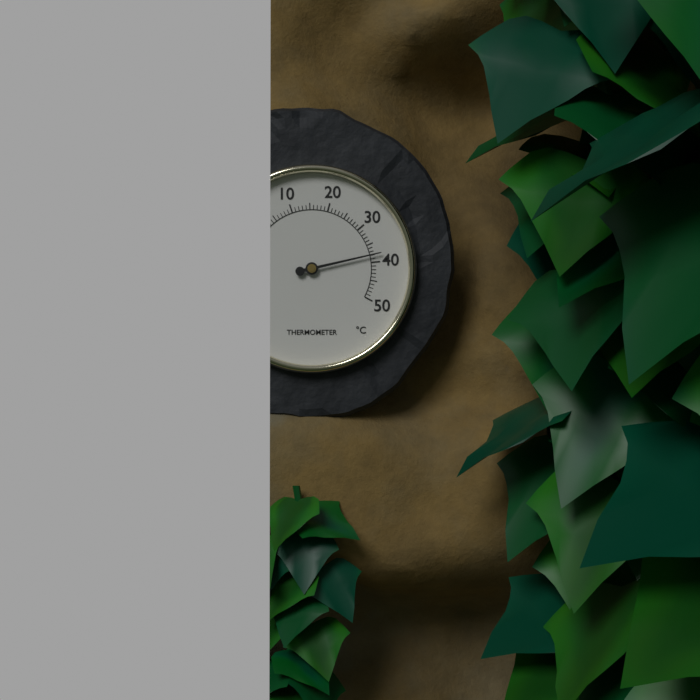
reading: 38 °C
